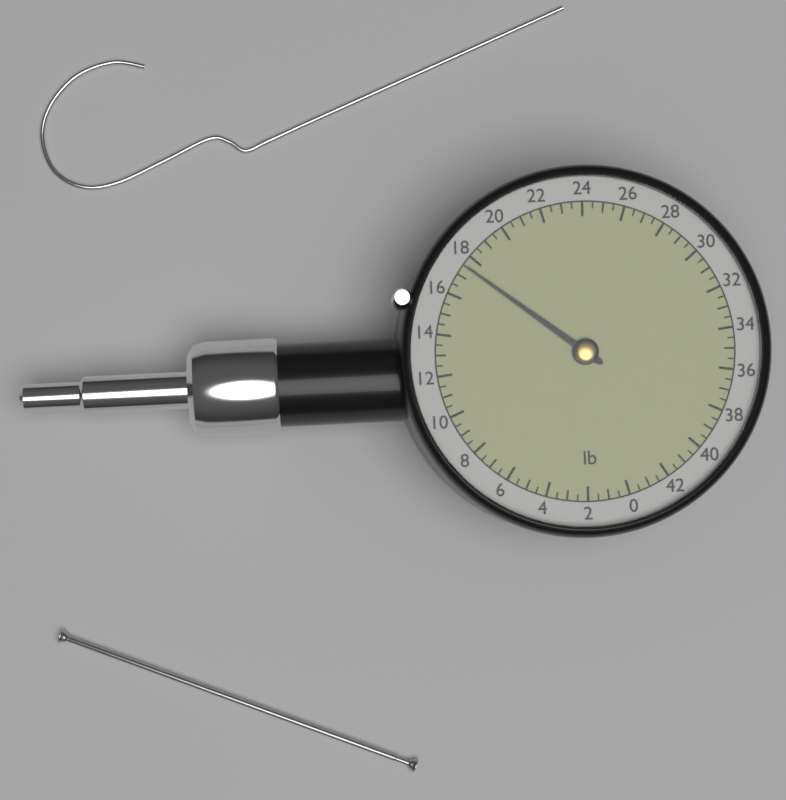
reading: 17.5 lb
